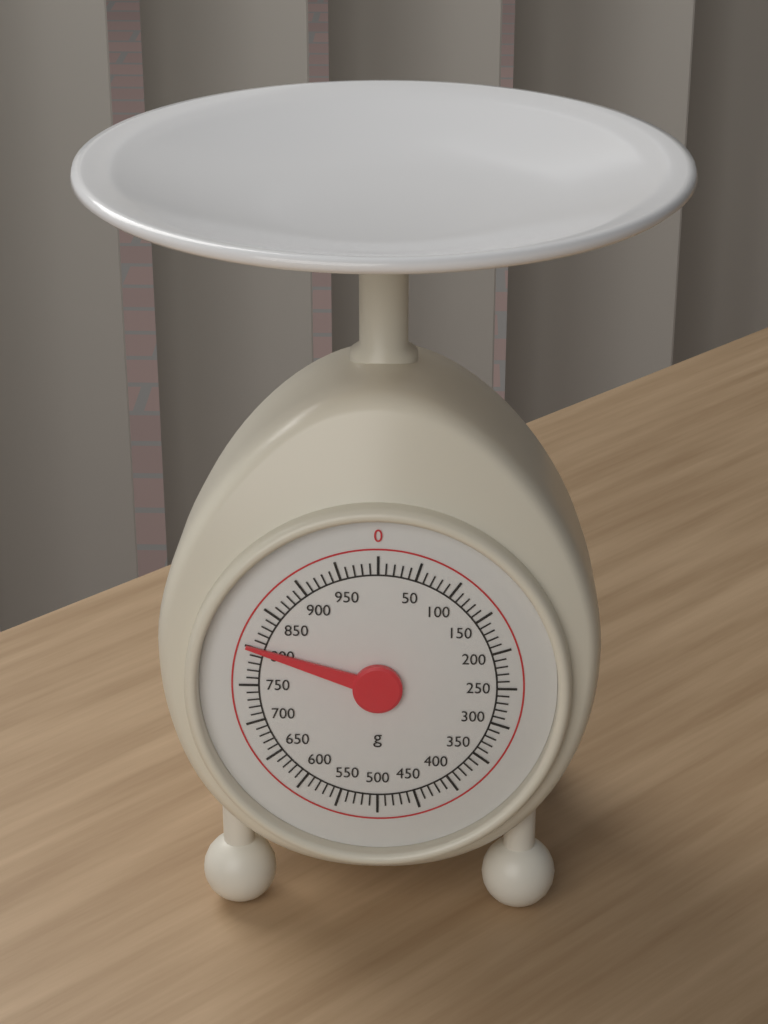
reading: 800 g
